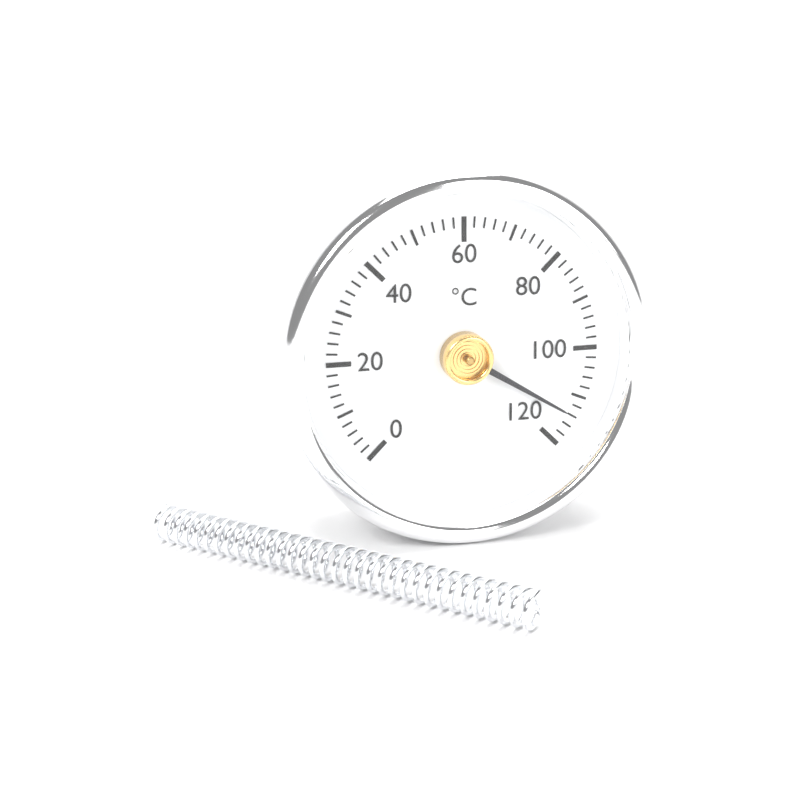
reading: 114 °C
